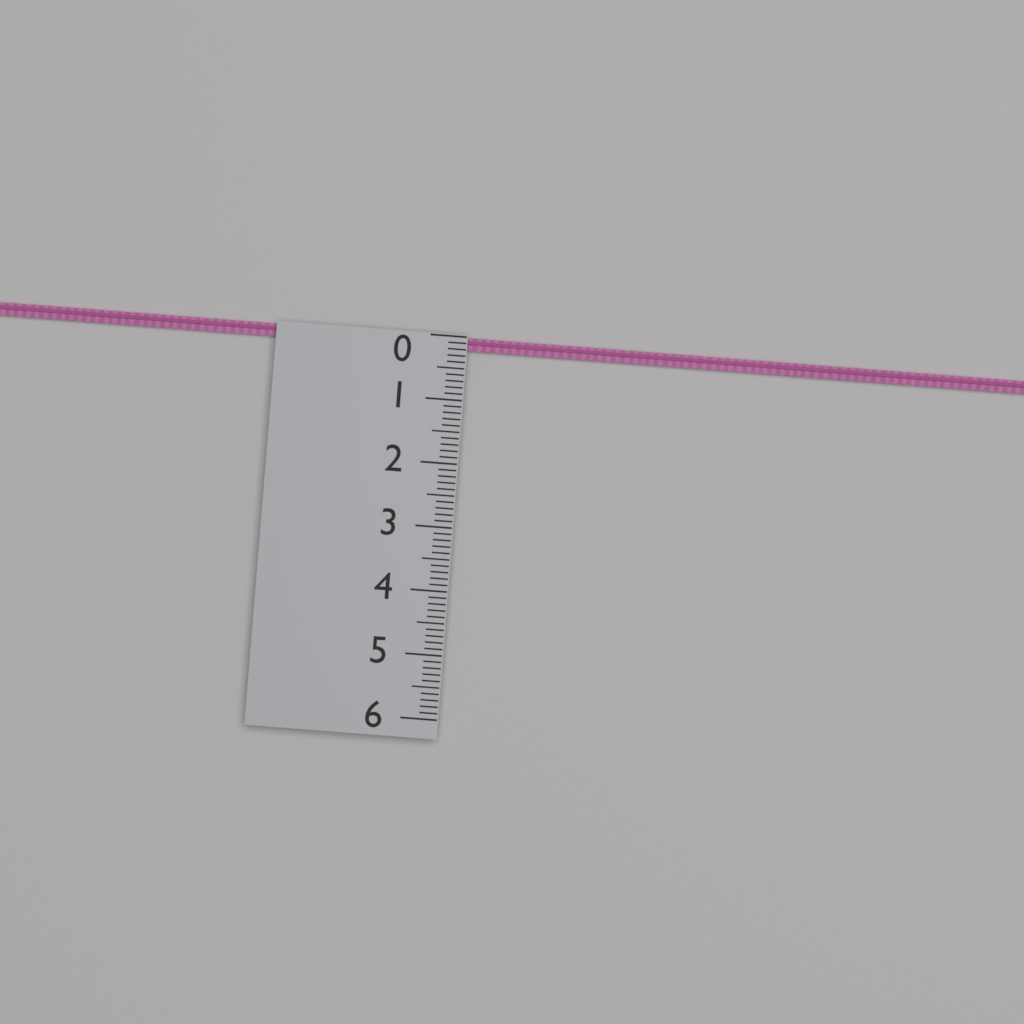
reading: 0.2 (no unit)
